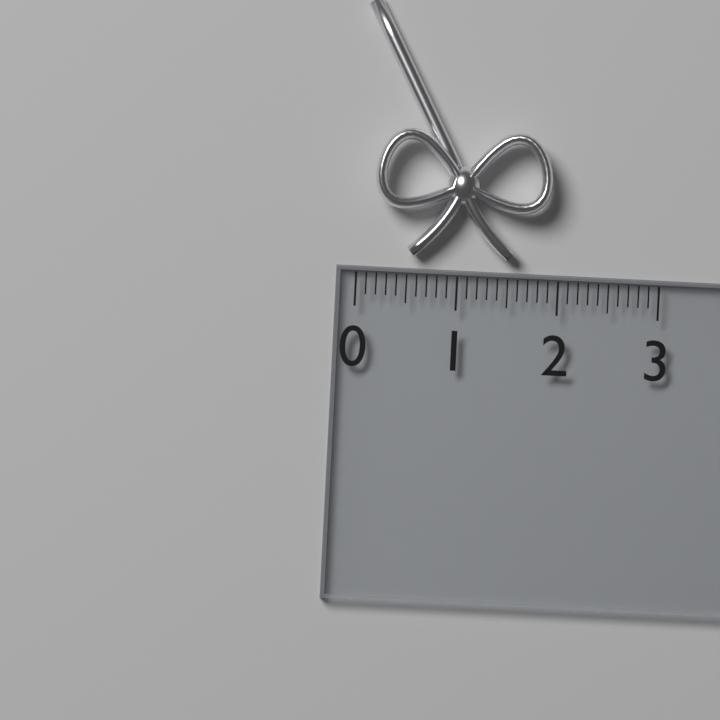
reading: 1.9 (no unit)
